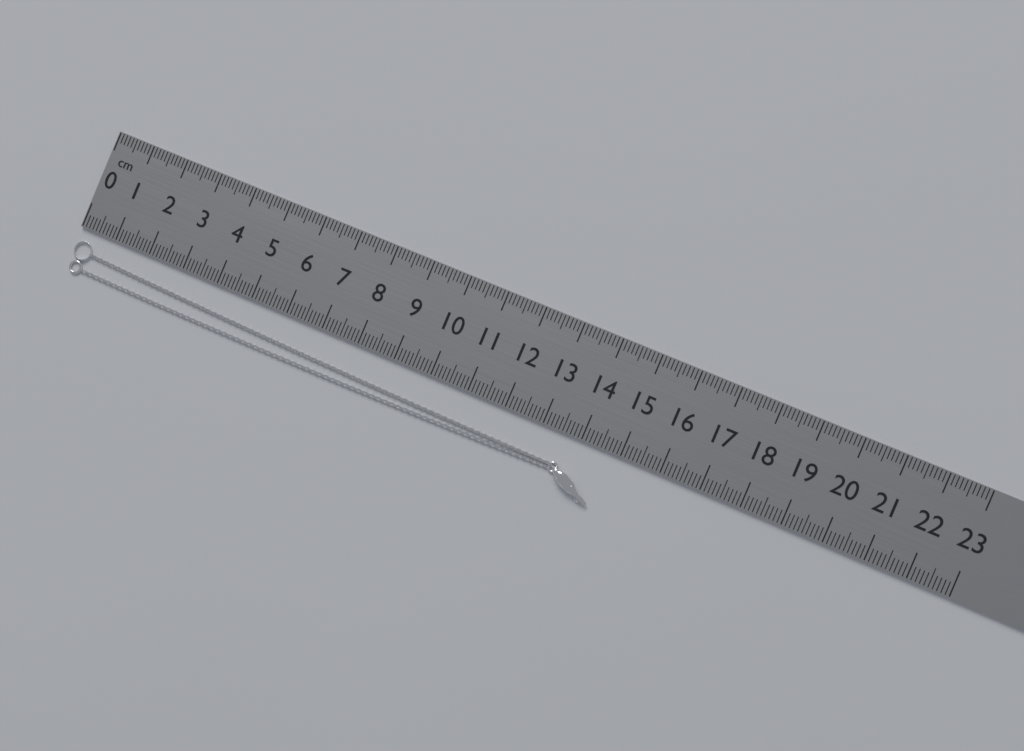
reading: 14.7 cm
